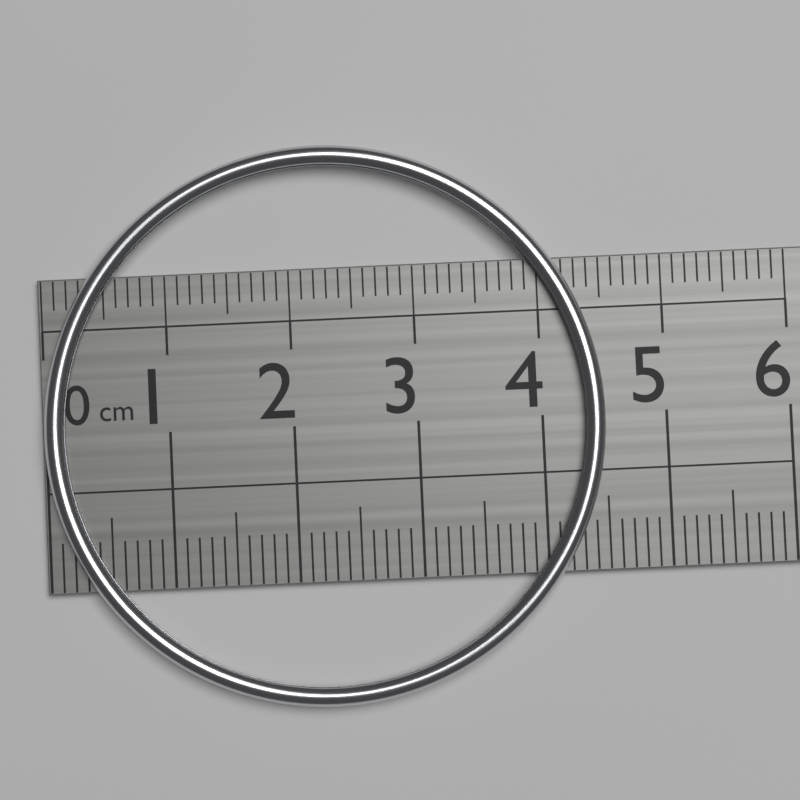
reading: 4.5 cm
